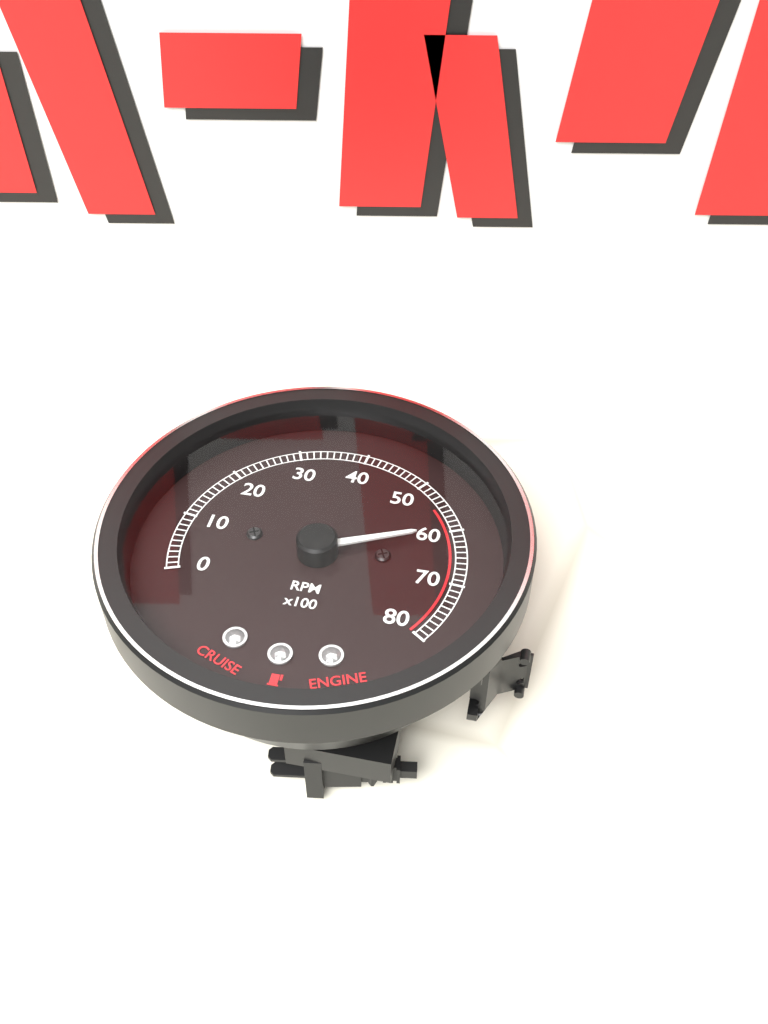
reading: 6000 RPM
